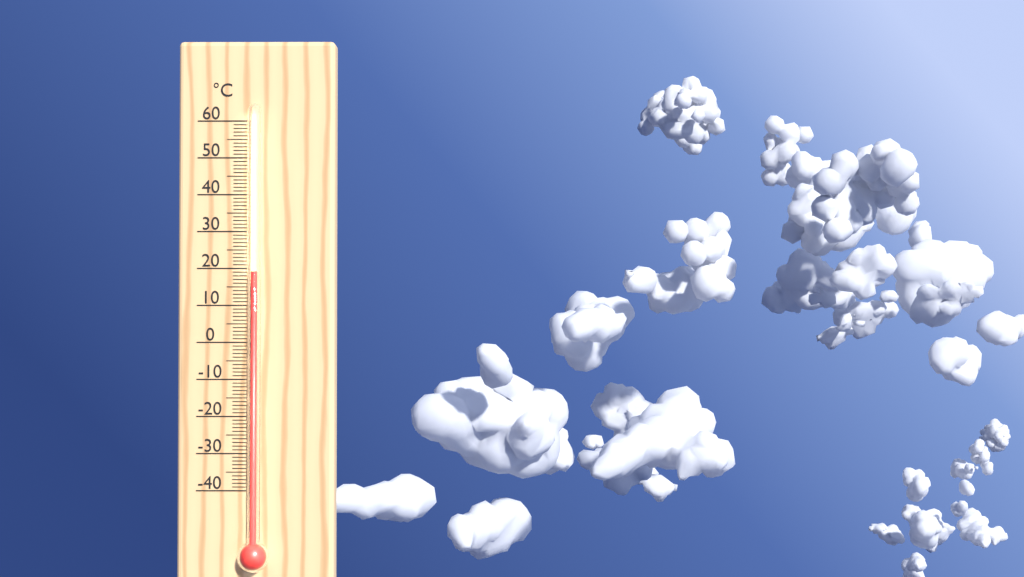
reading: 19 °C
